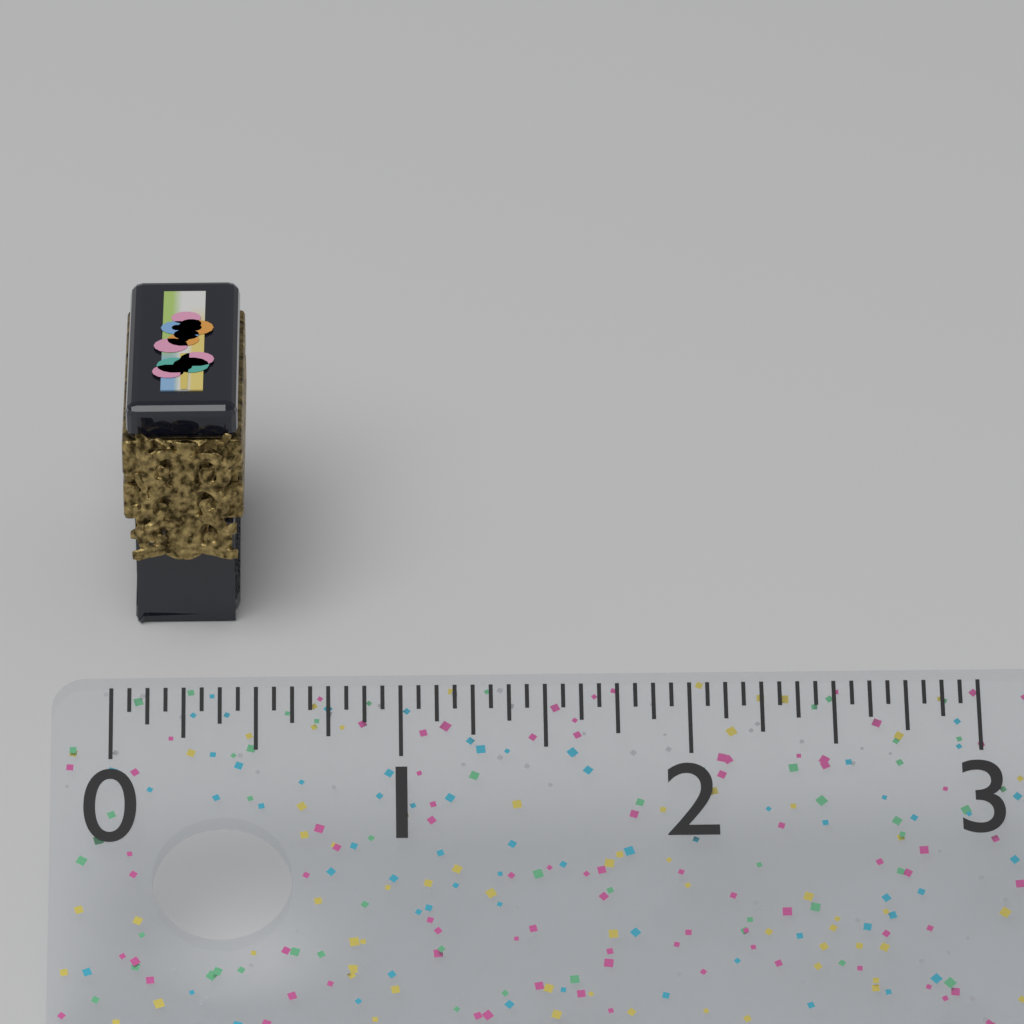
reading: 0.4375 (no unit)
